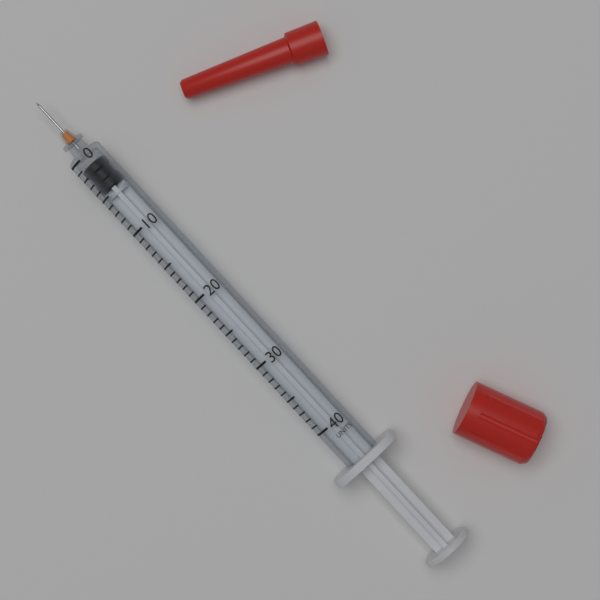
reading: 1 units
